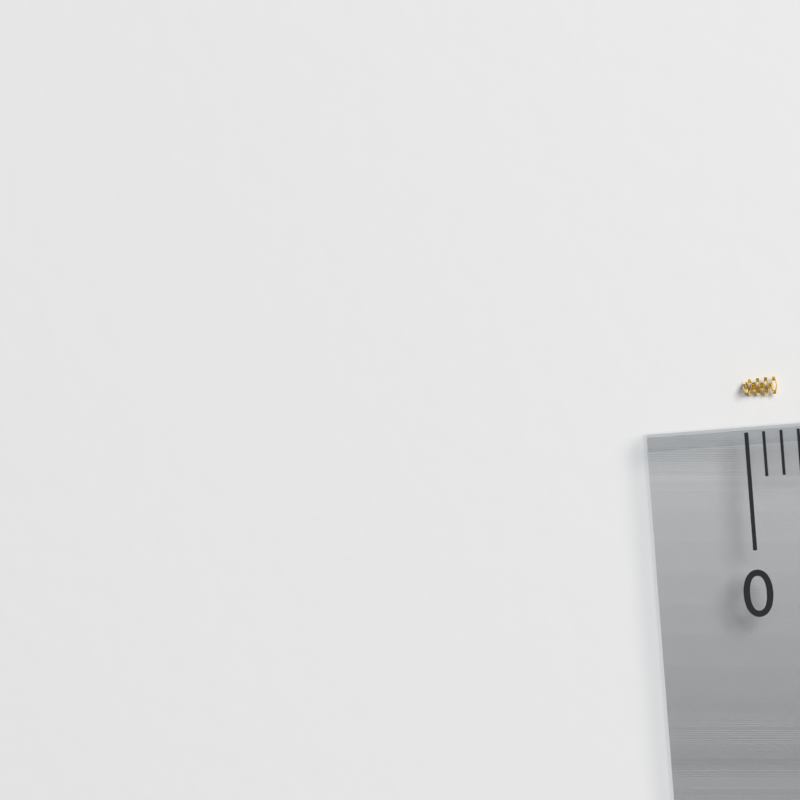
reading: 0.2 (no unit)
